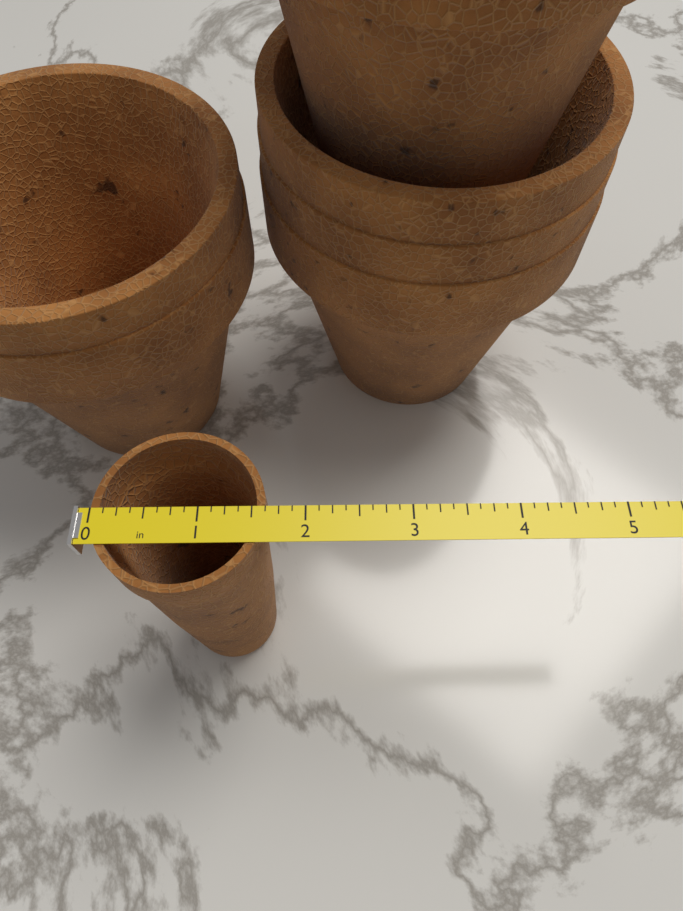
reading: 1.625 in
